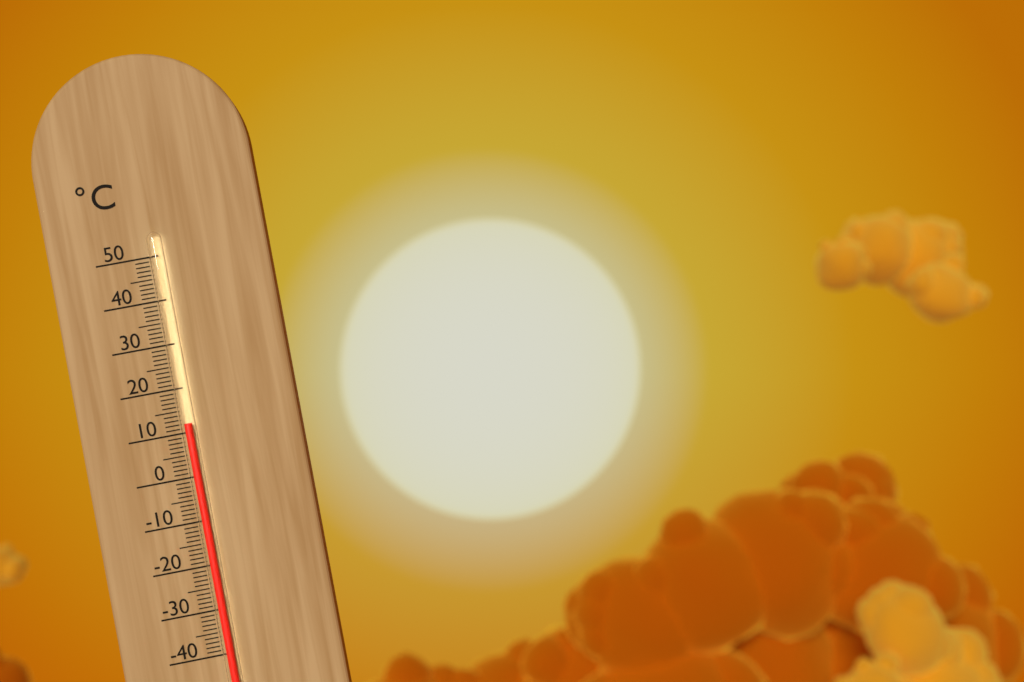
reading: 12 °C
